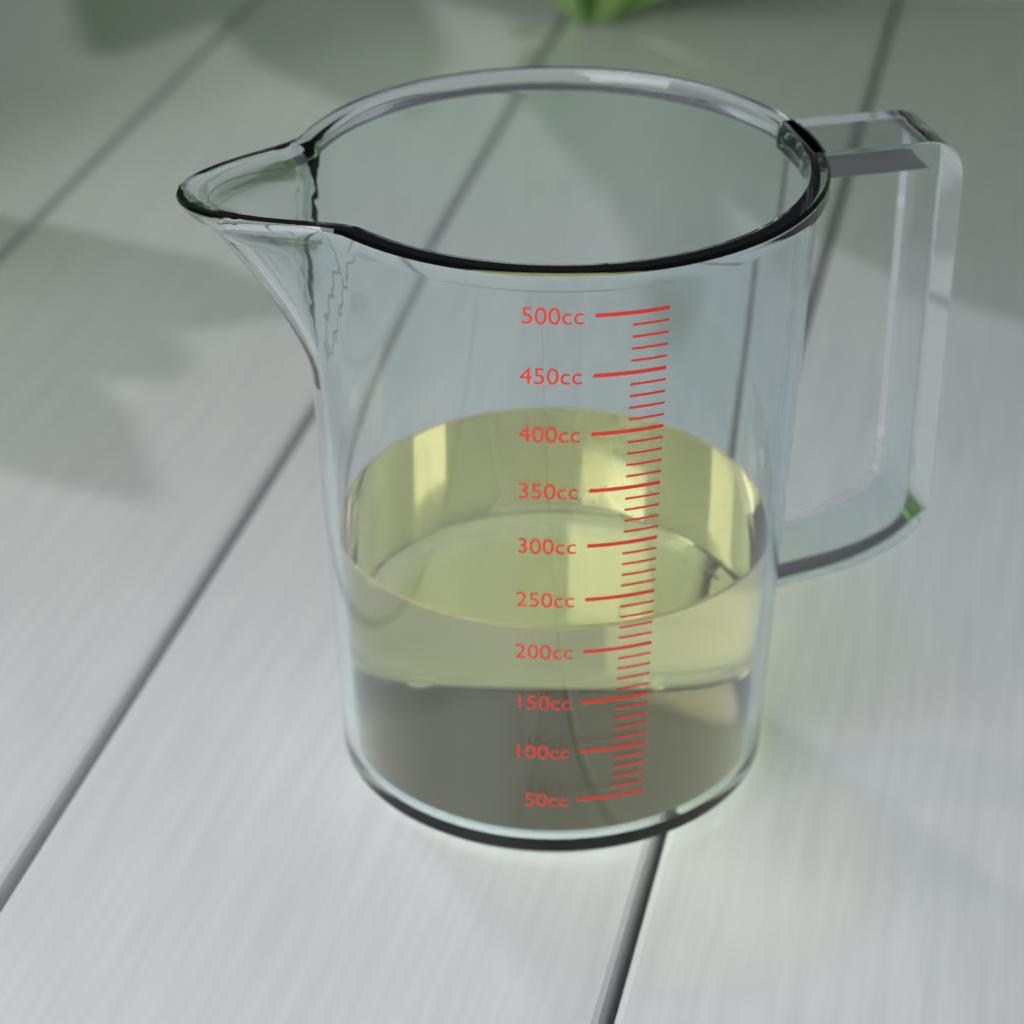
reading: 220 cc
